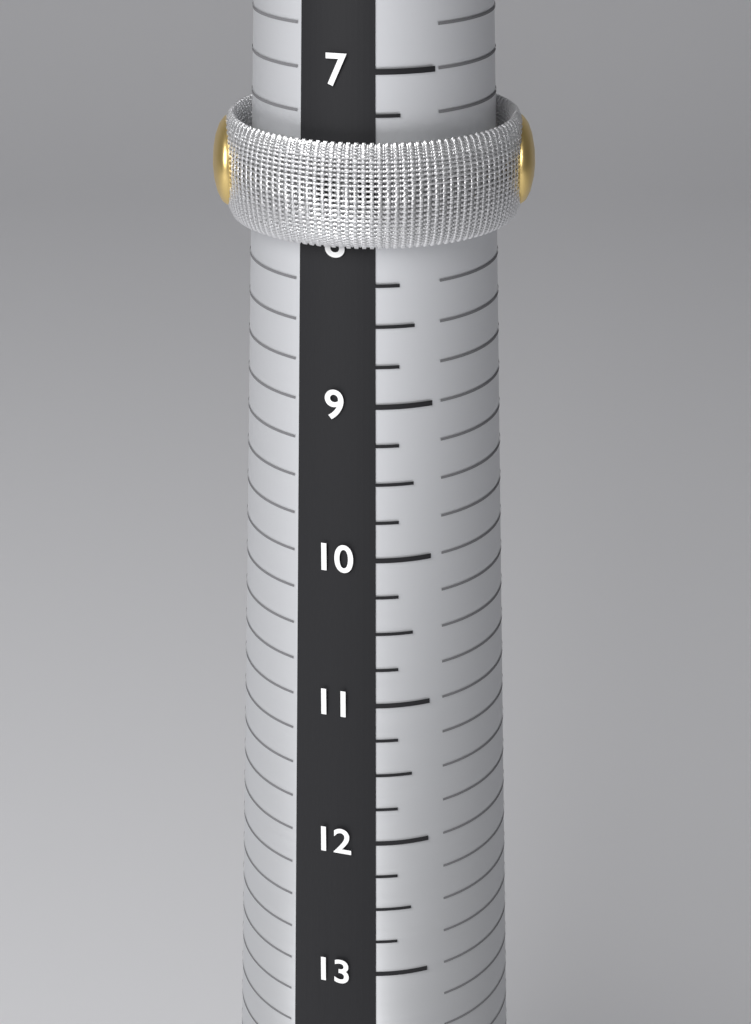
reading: 8.00 (no unit)
